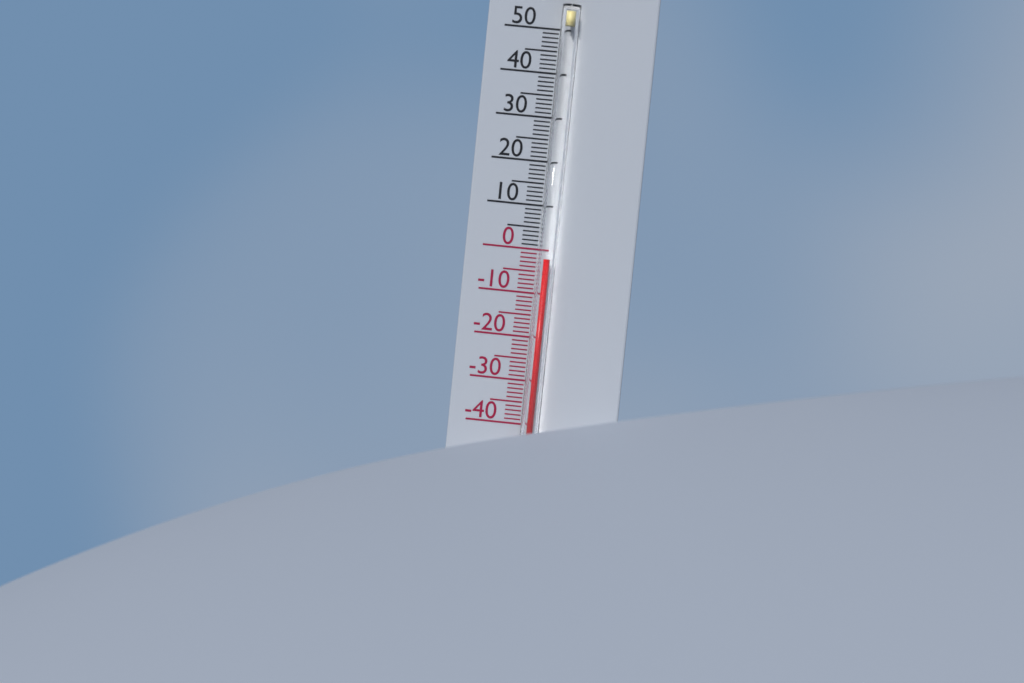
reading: -2 °C
